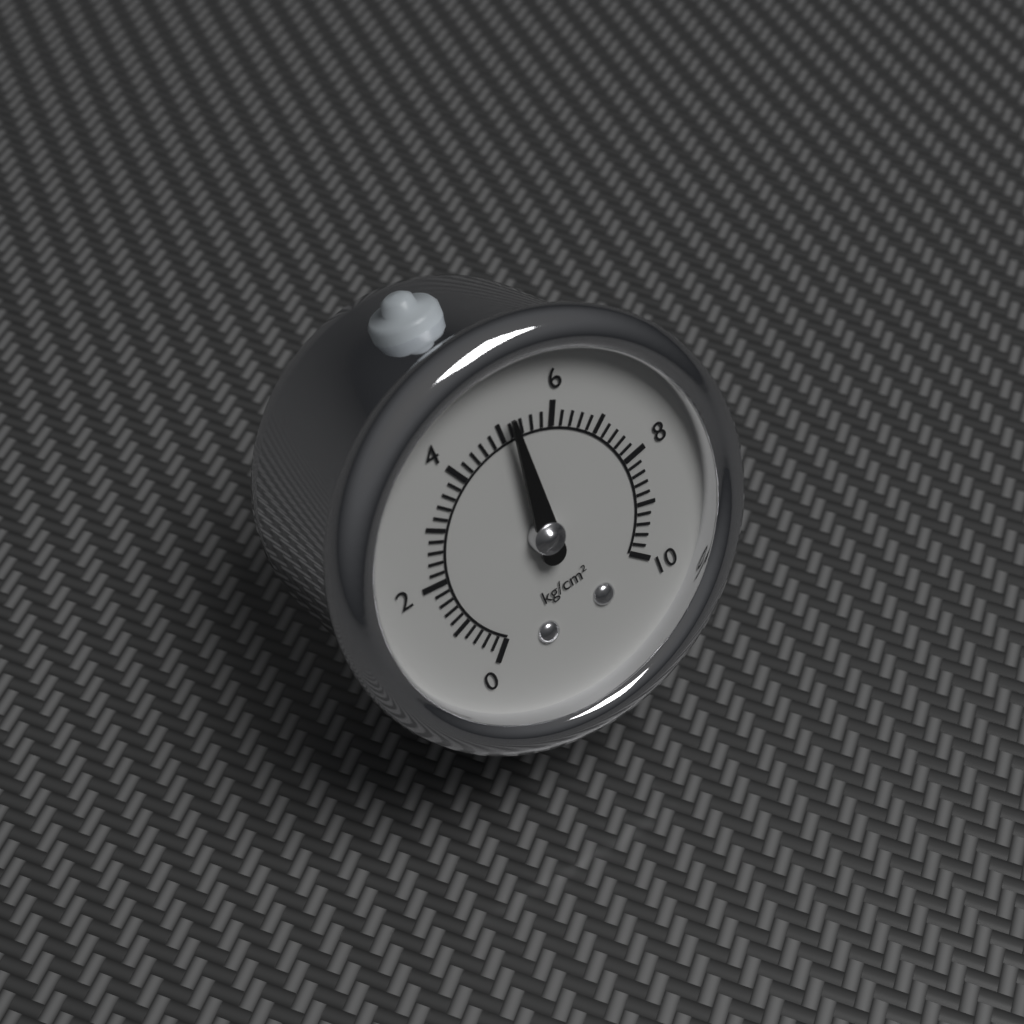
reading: 5.2 kg/cm²
